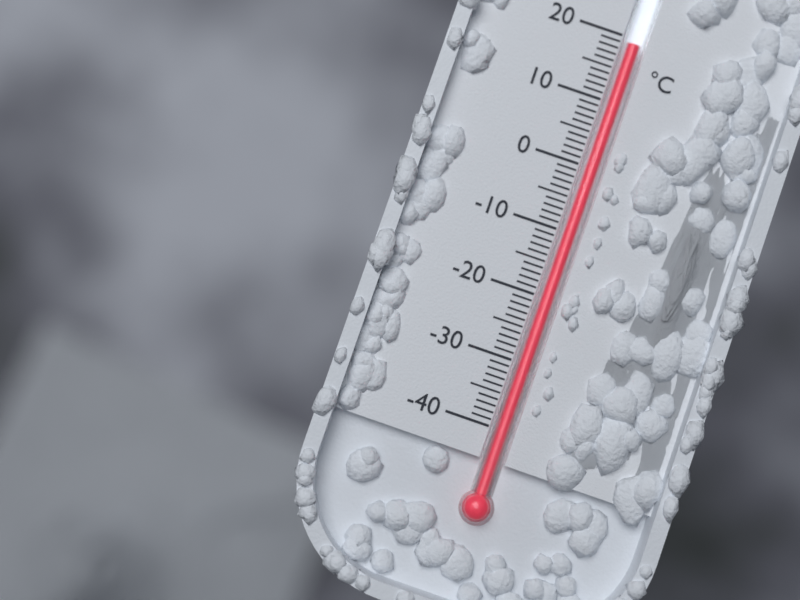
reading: 19 °C
